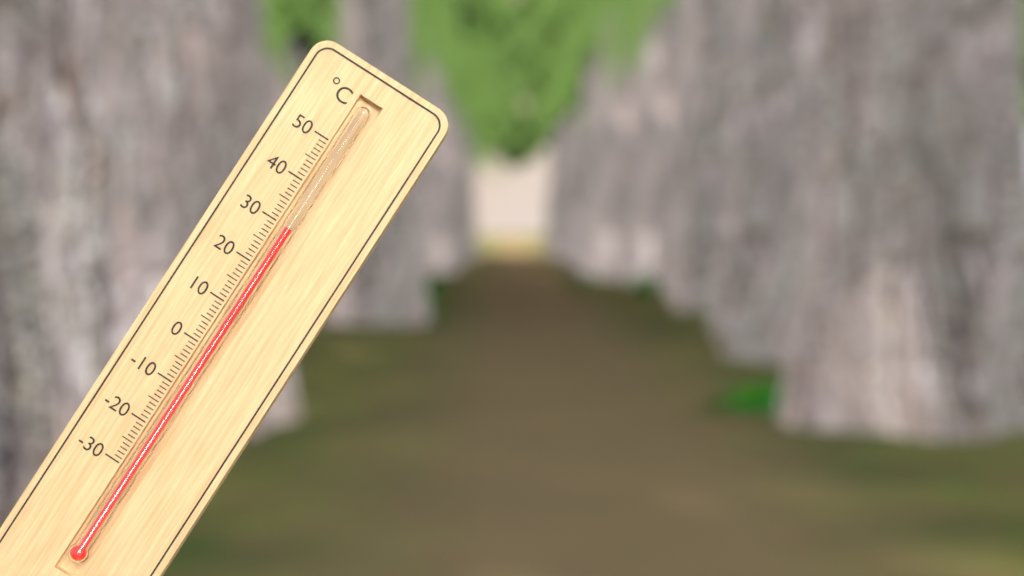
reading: 30 °C
